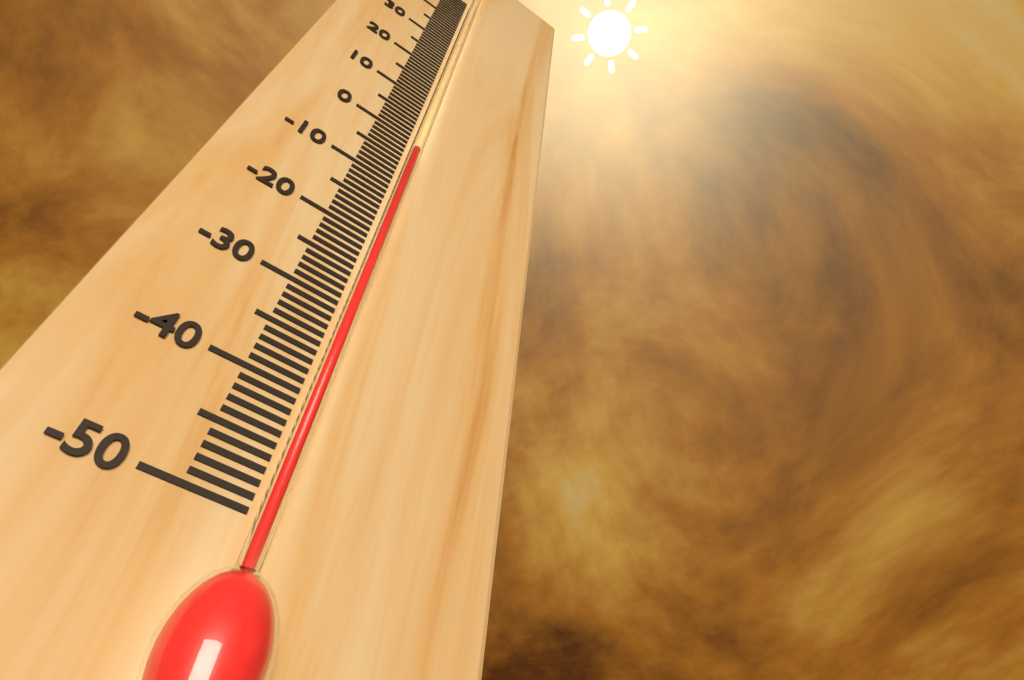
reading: -3 °C
